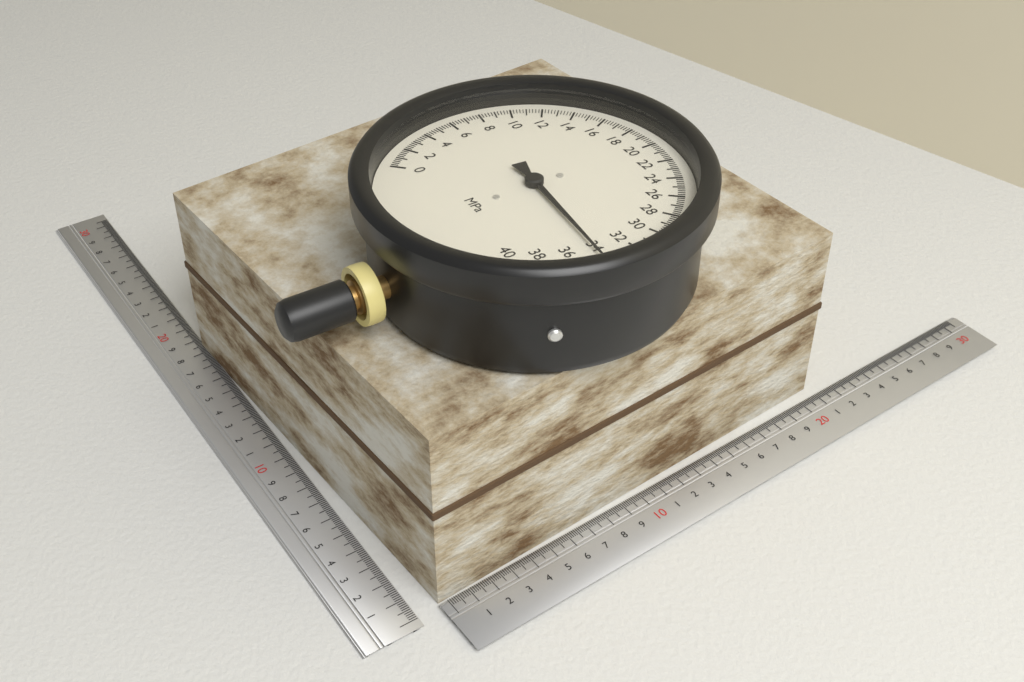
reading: 34.2 MPa
